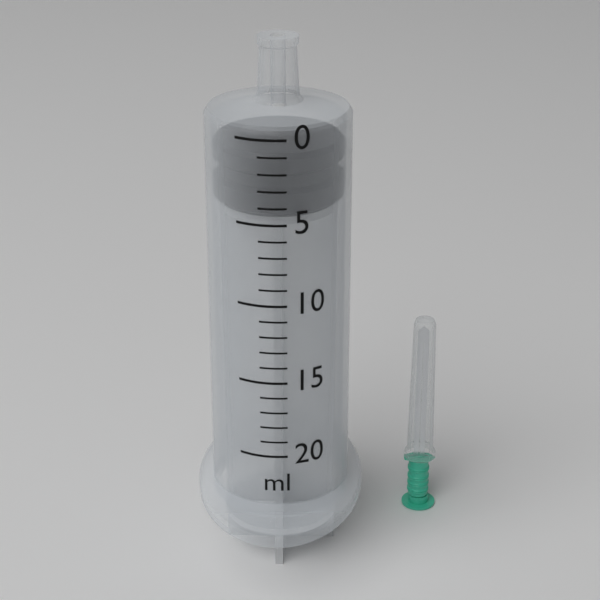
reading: 1 ml
